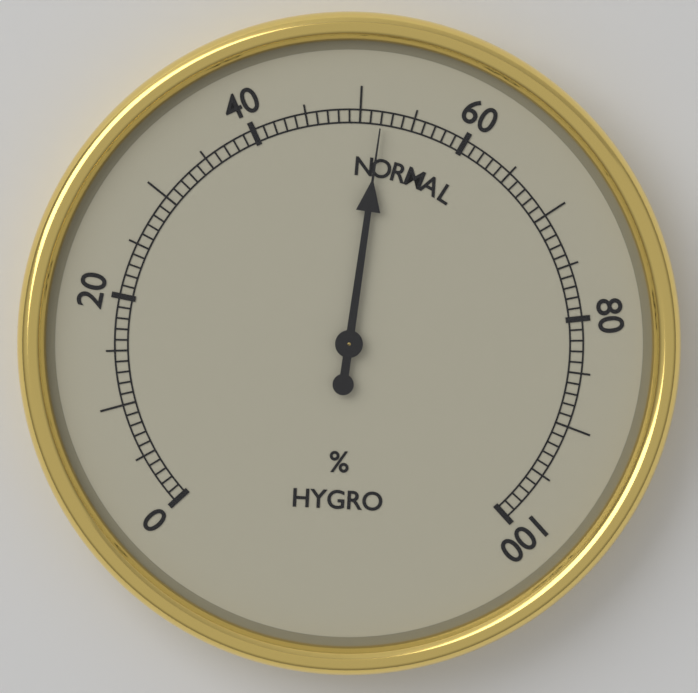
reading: 52 %
